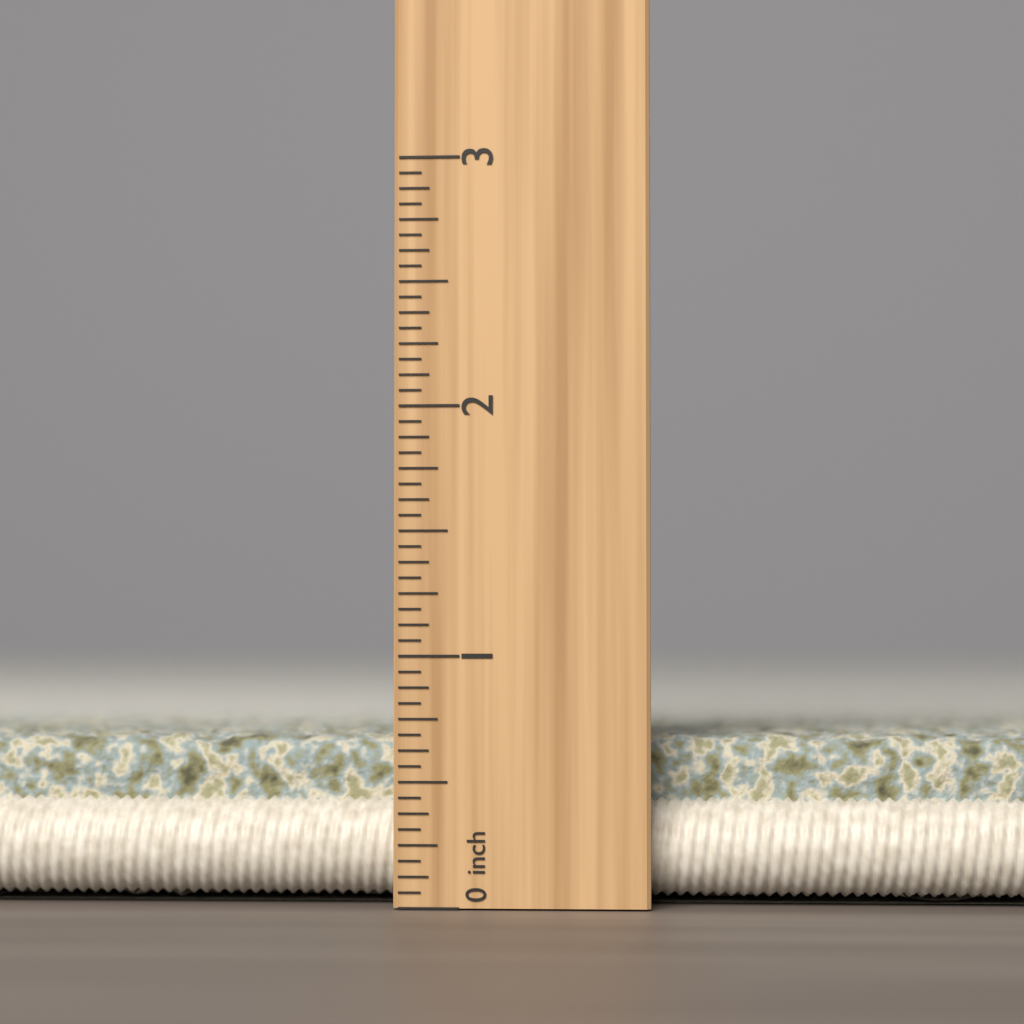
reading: 0.6875 inch
